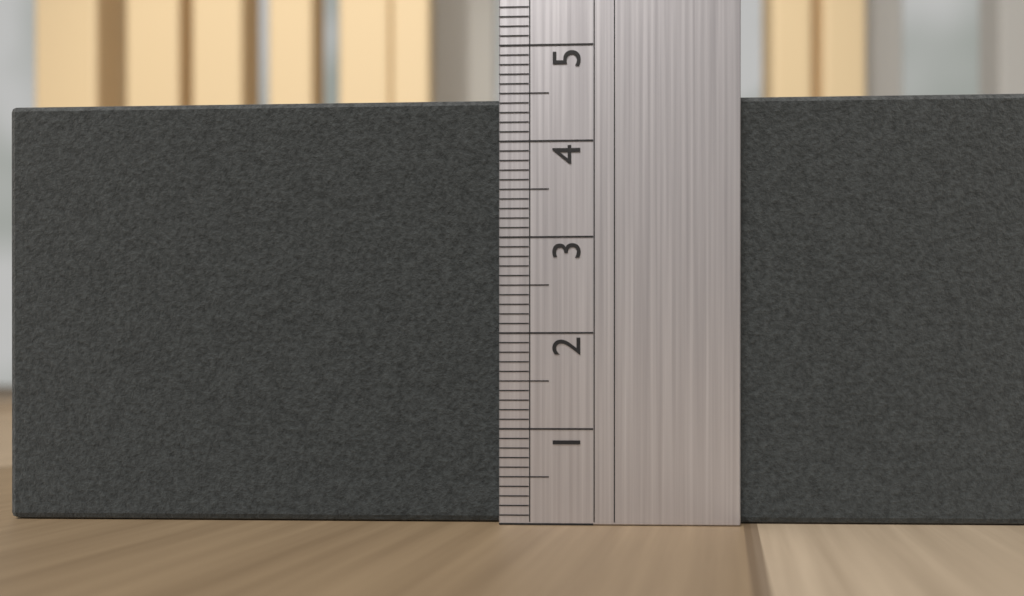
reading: 4.5 (no unit)
